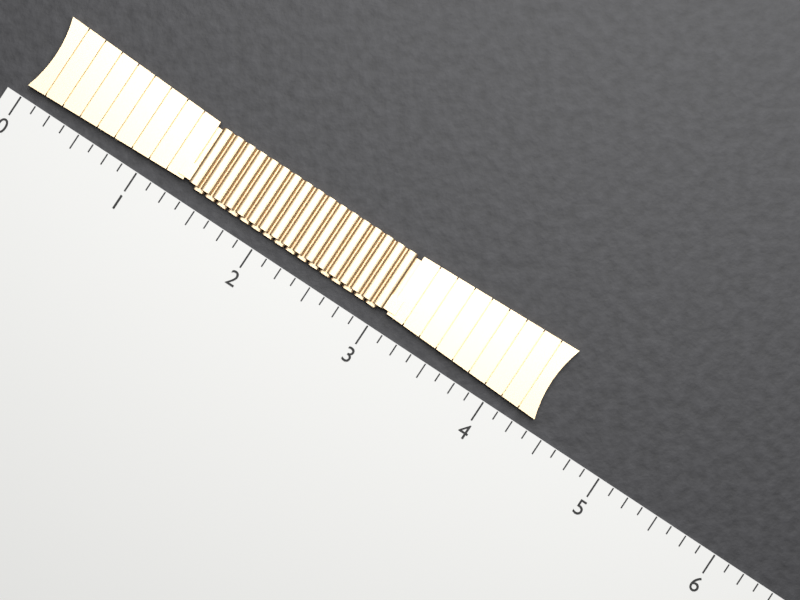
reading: 4.375 (no unit)
